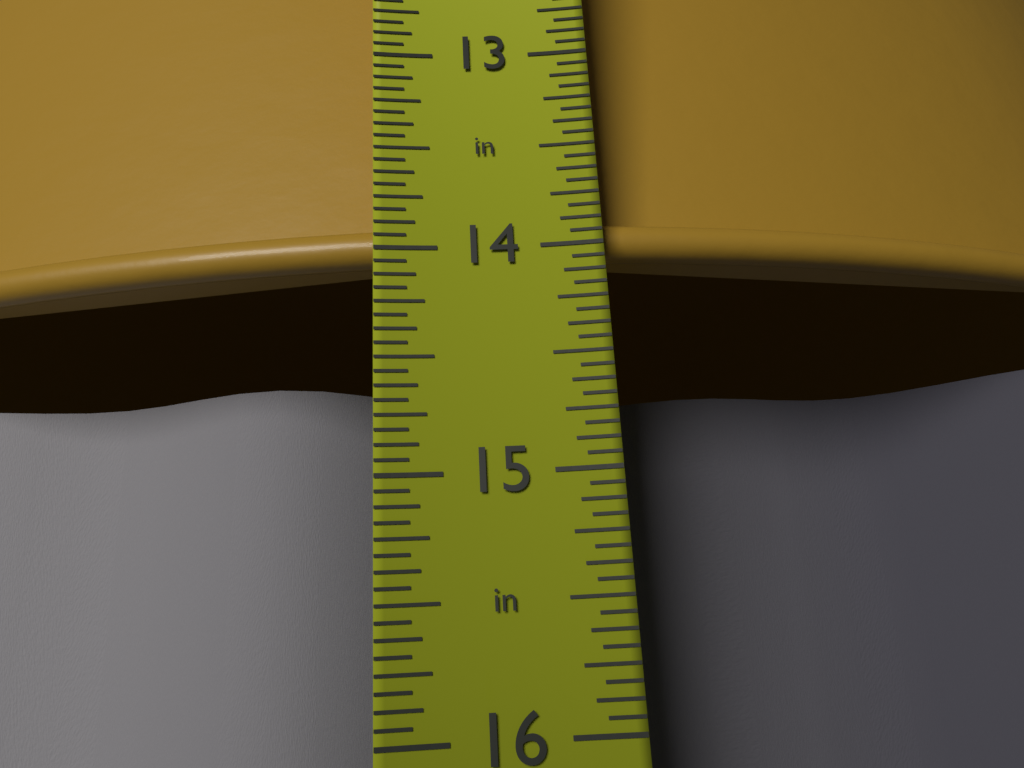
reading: 14.0000 in
